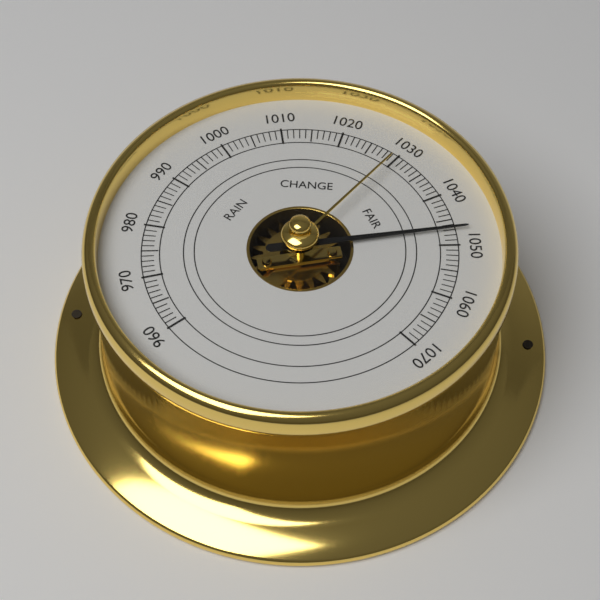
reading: 1047 (no unit)
